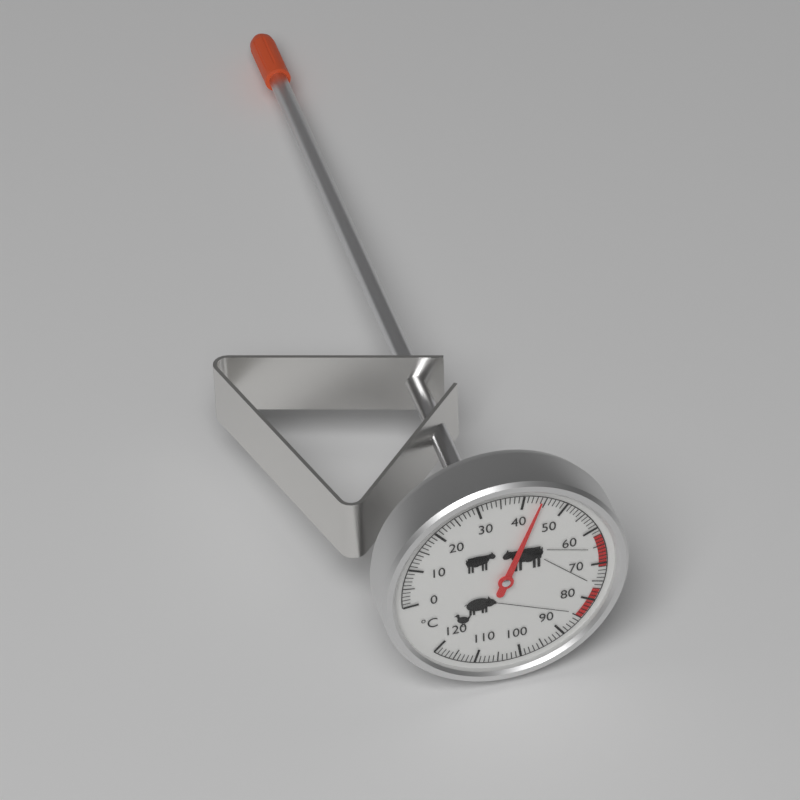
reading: 44 °C
